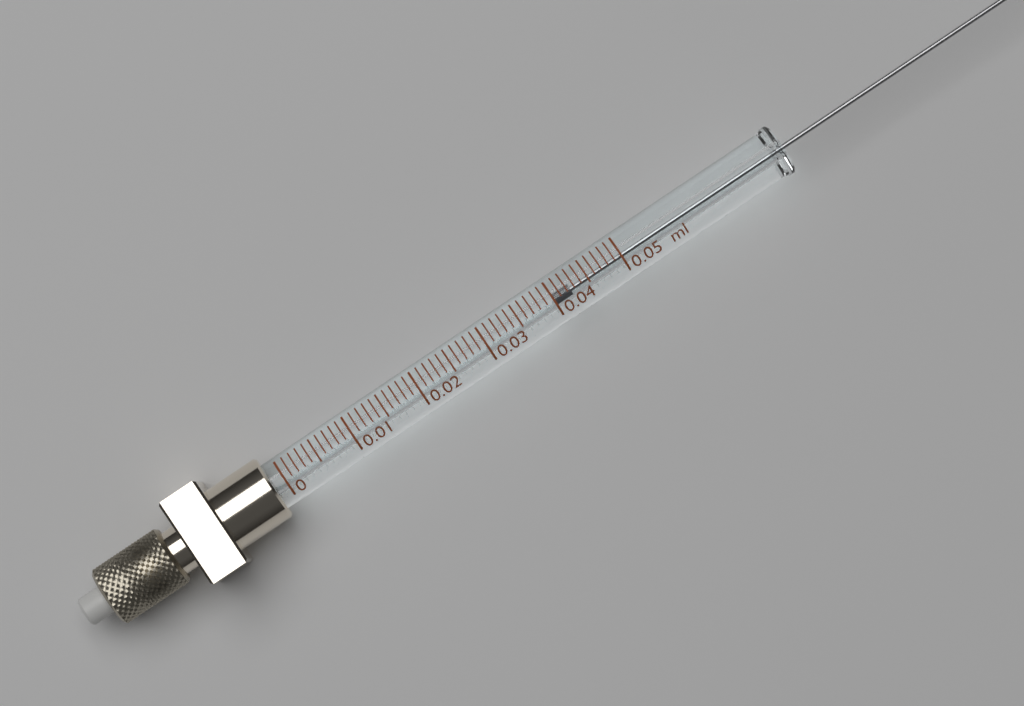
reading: 0.040 ml
